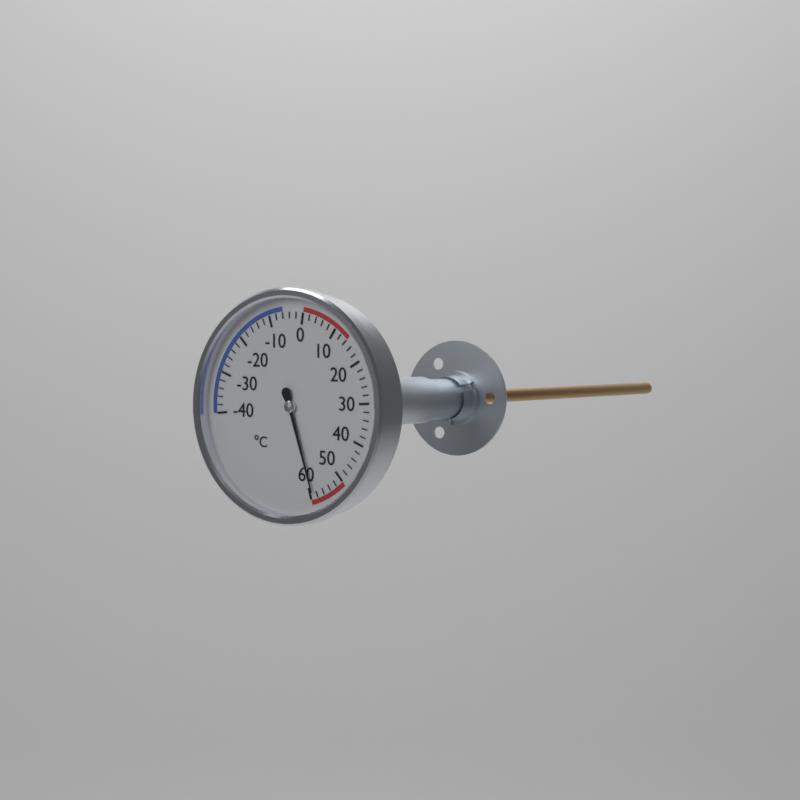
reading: 59 °C
